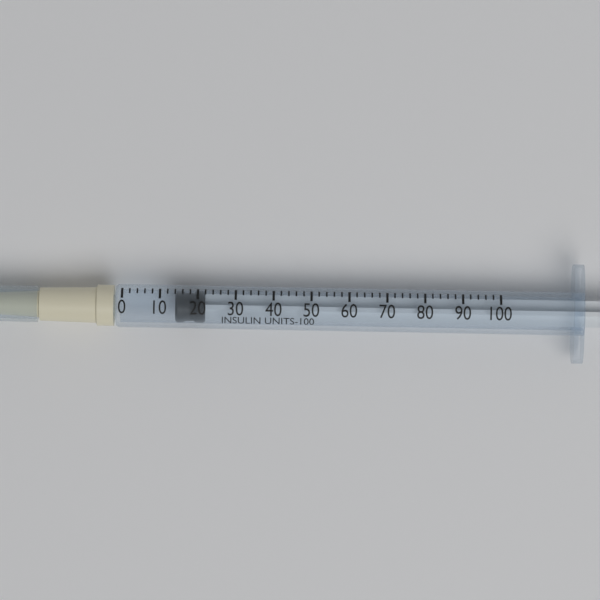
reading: 14 units
